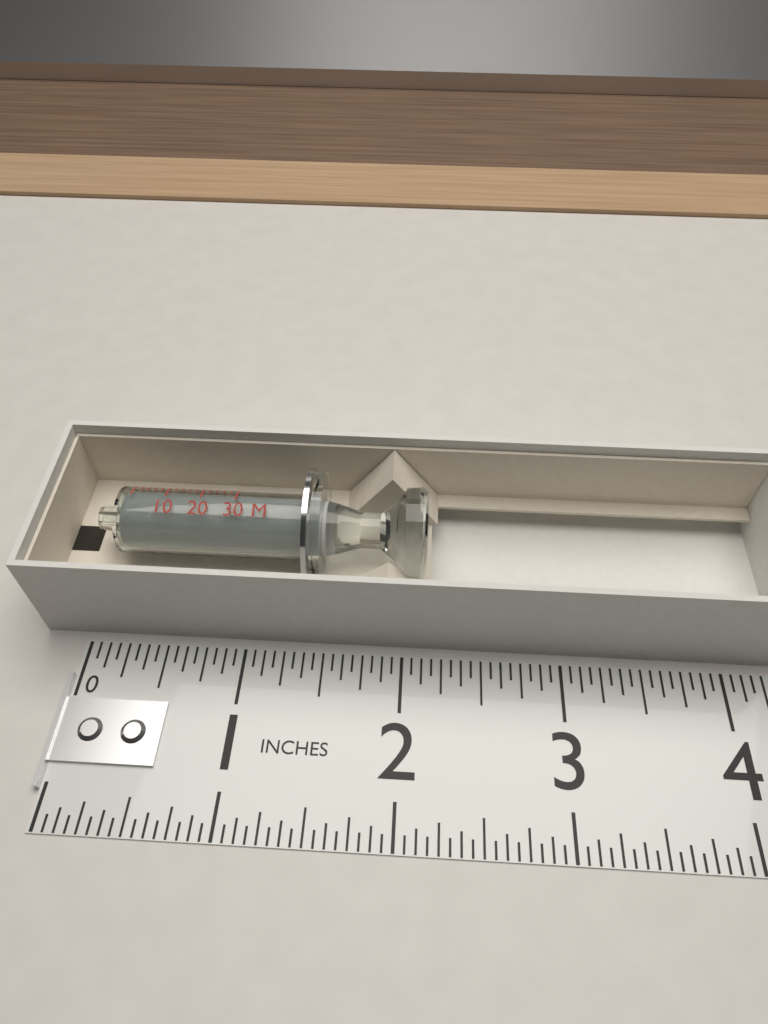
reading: 2.1250 in
